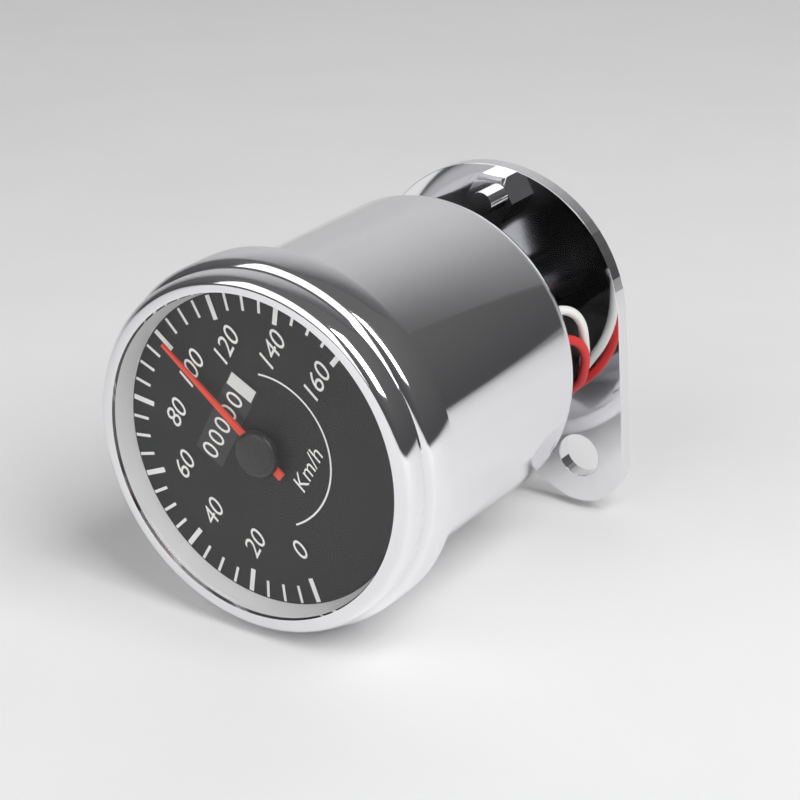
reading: 100 km/h
